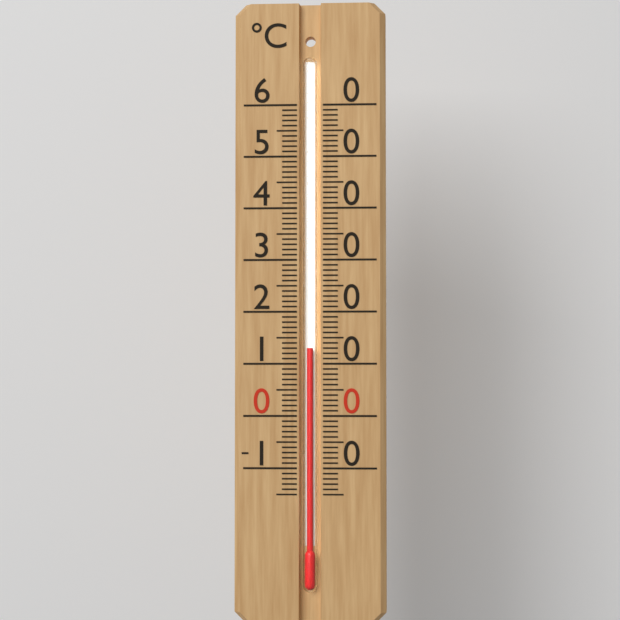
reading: 13 °C
